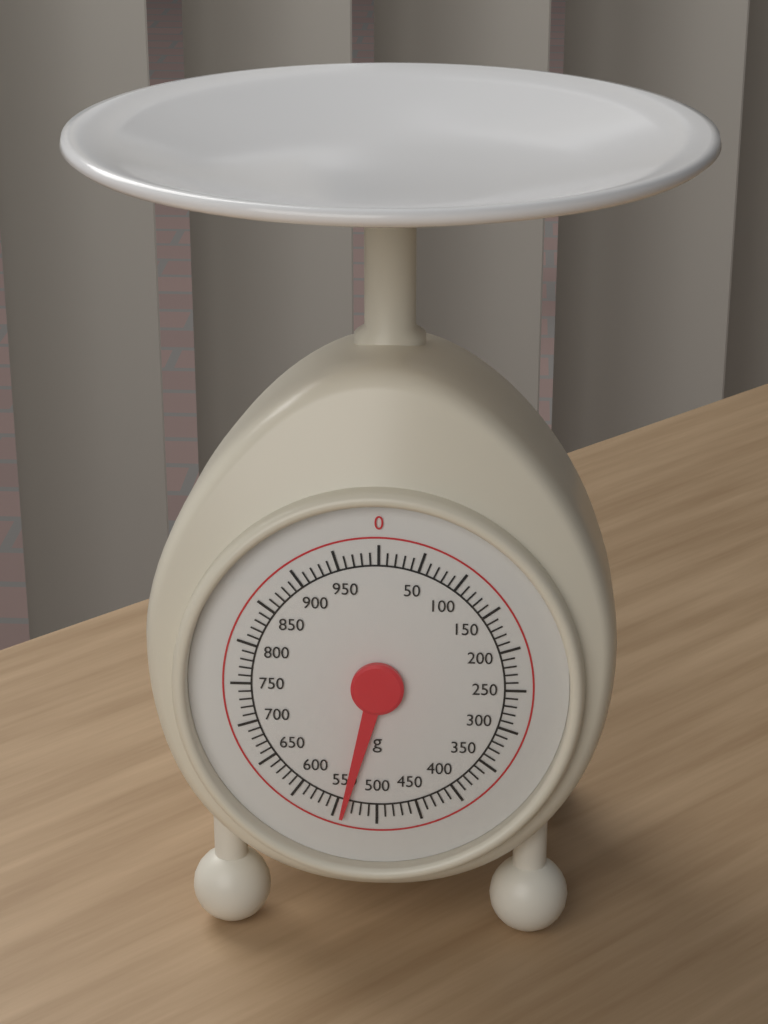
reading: 540 g
